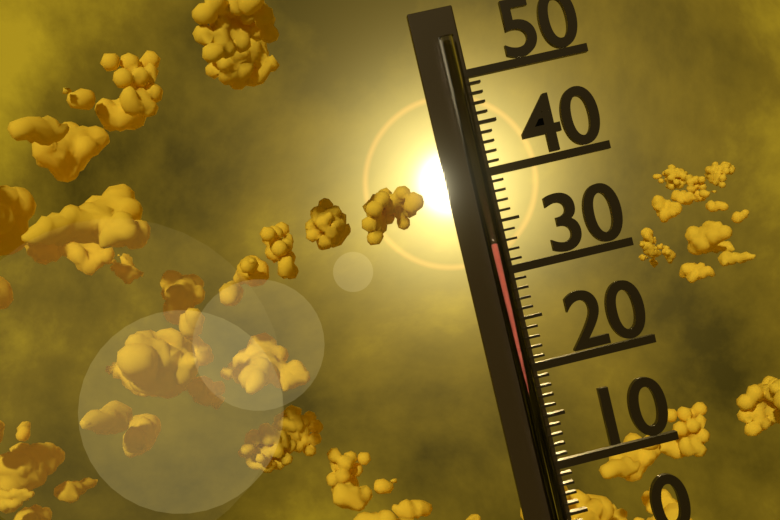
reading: 33 (no unit)
